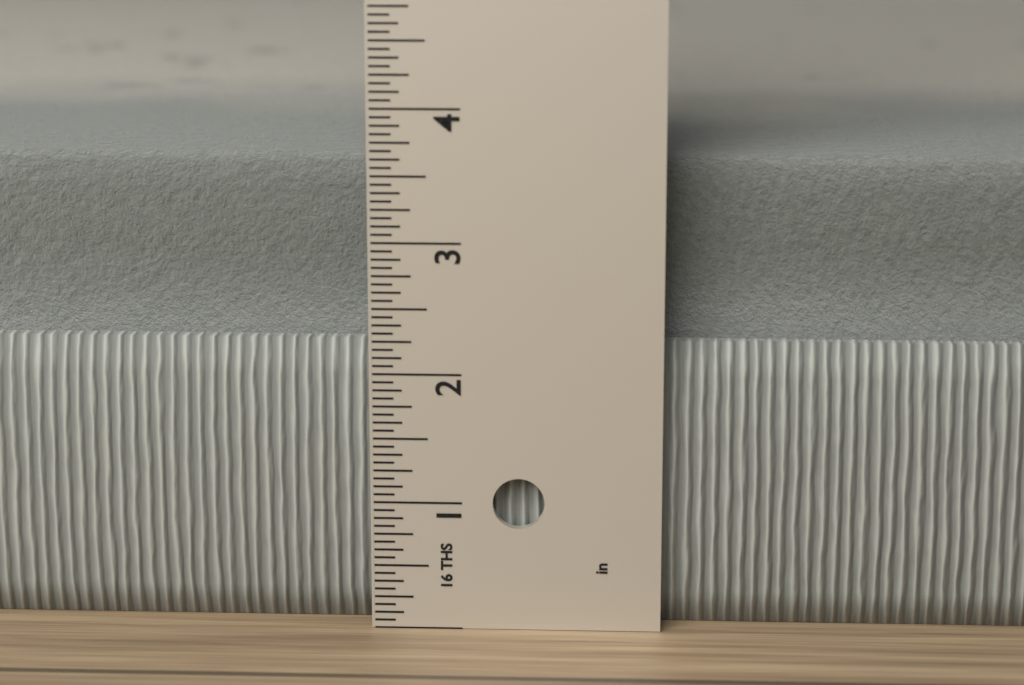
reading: 3.5625 in
